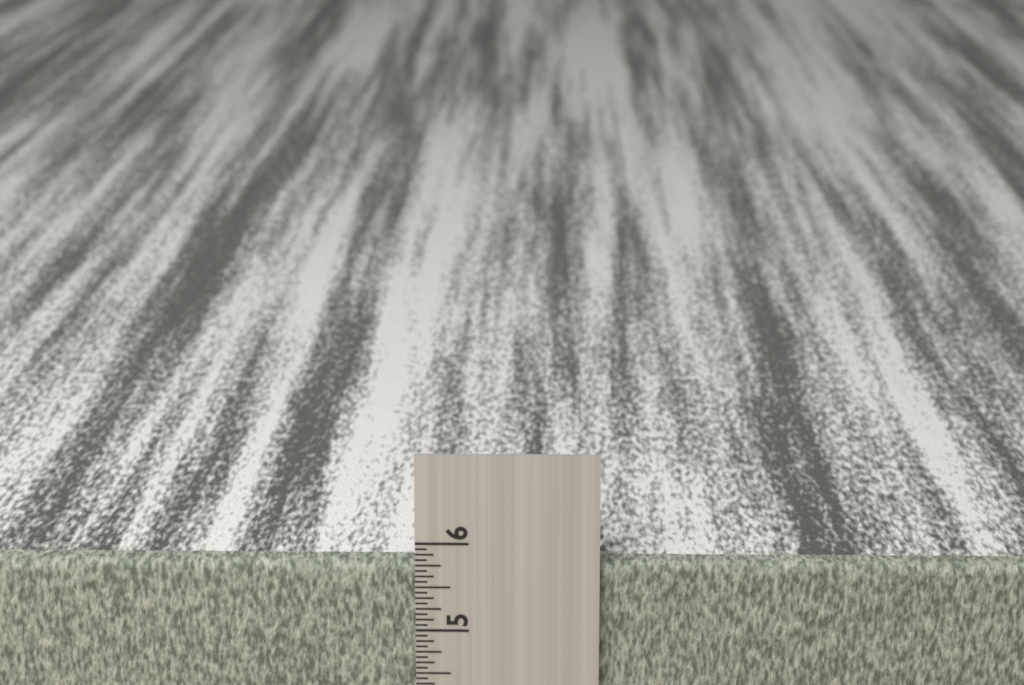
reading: 5.7500 in
